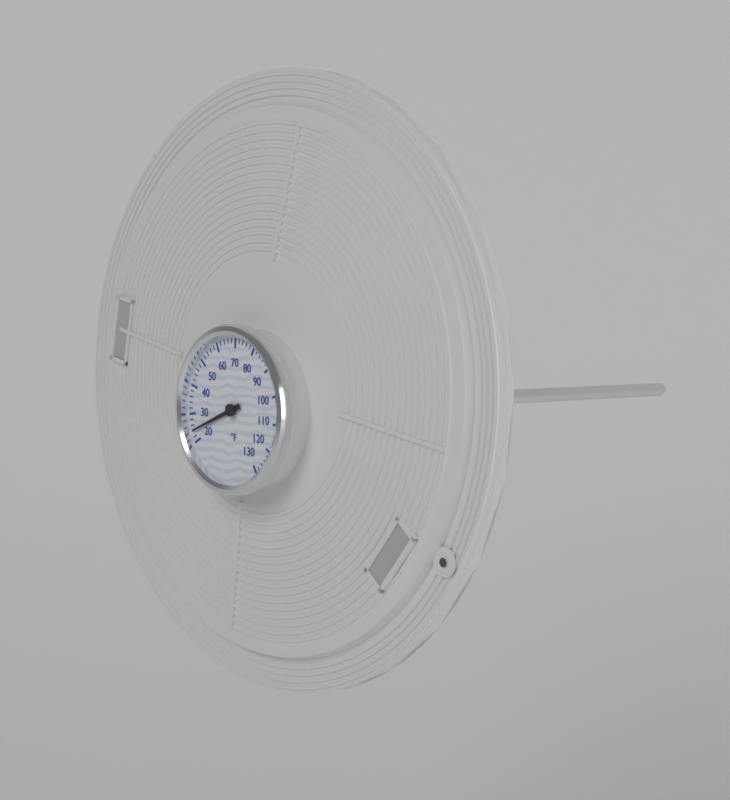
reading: 24 °F
